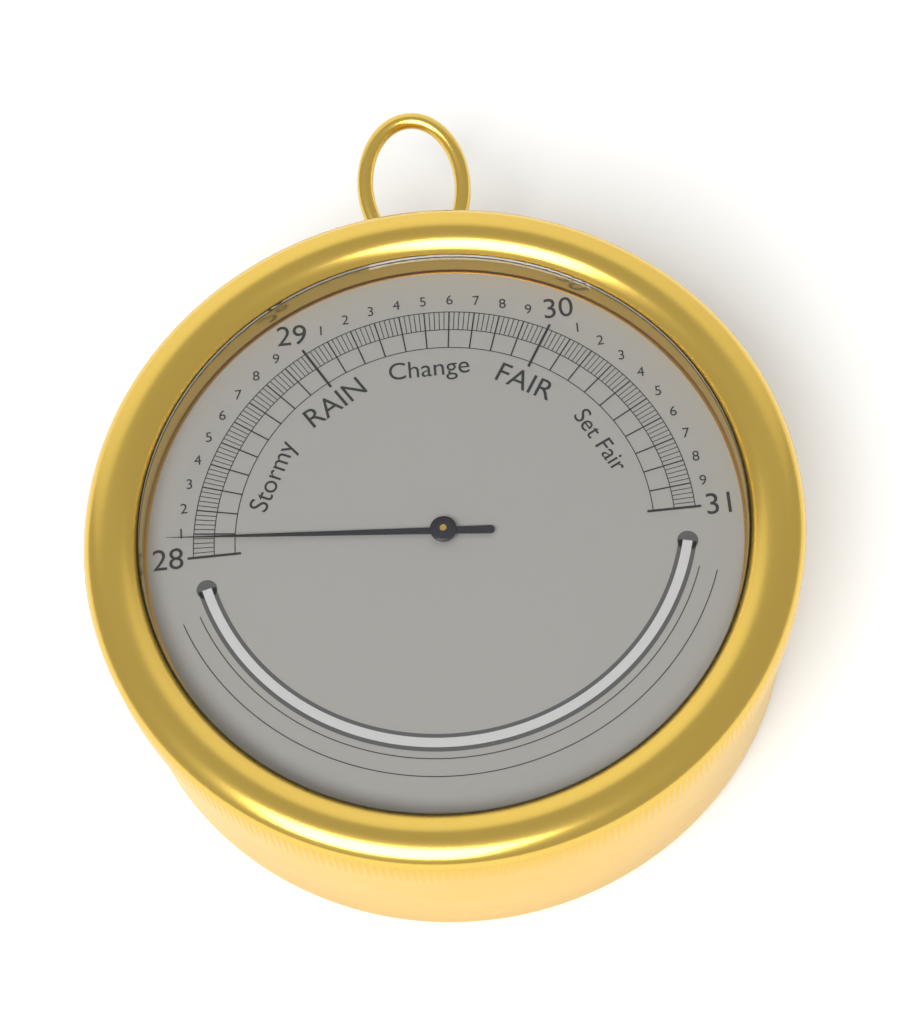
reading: 28.08 inHg
